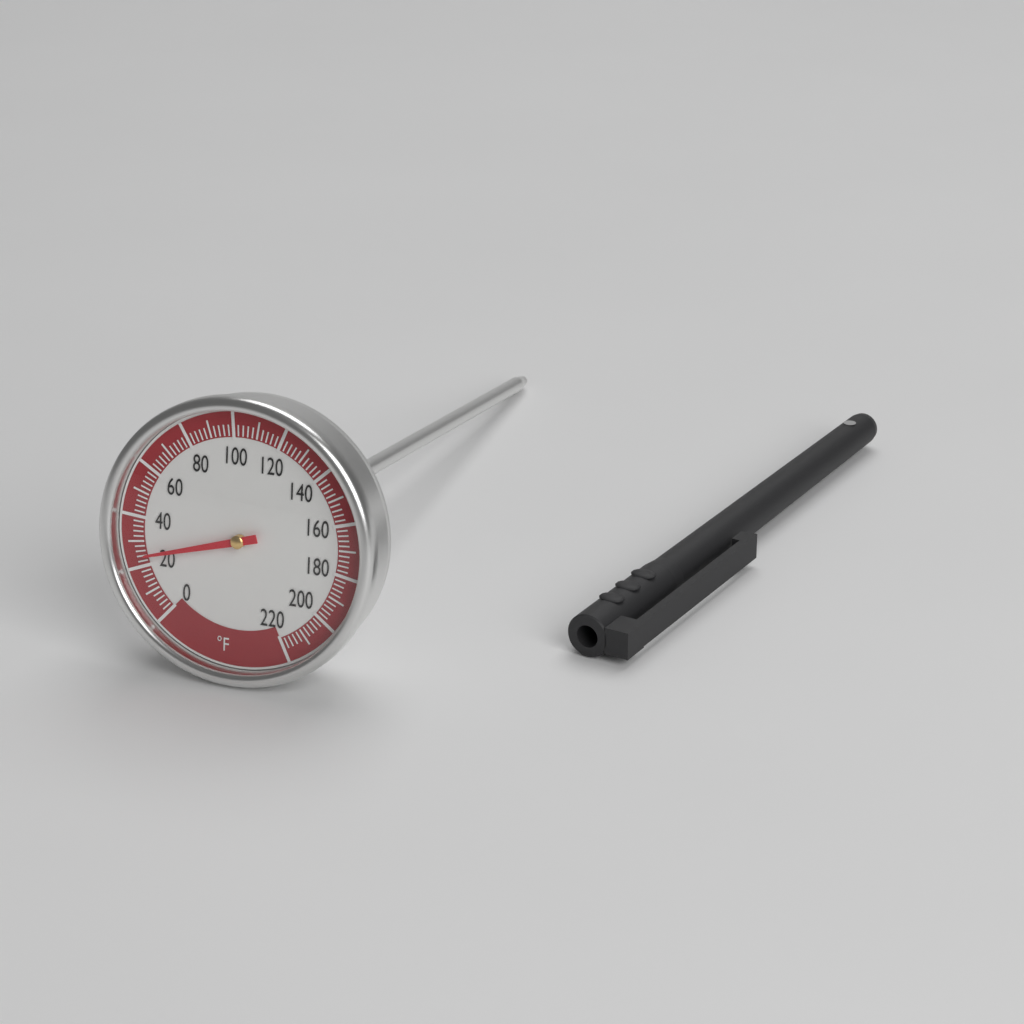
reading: 24 °F
